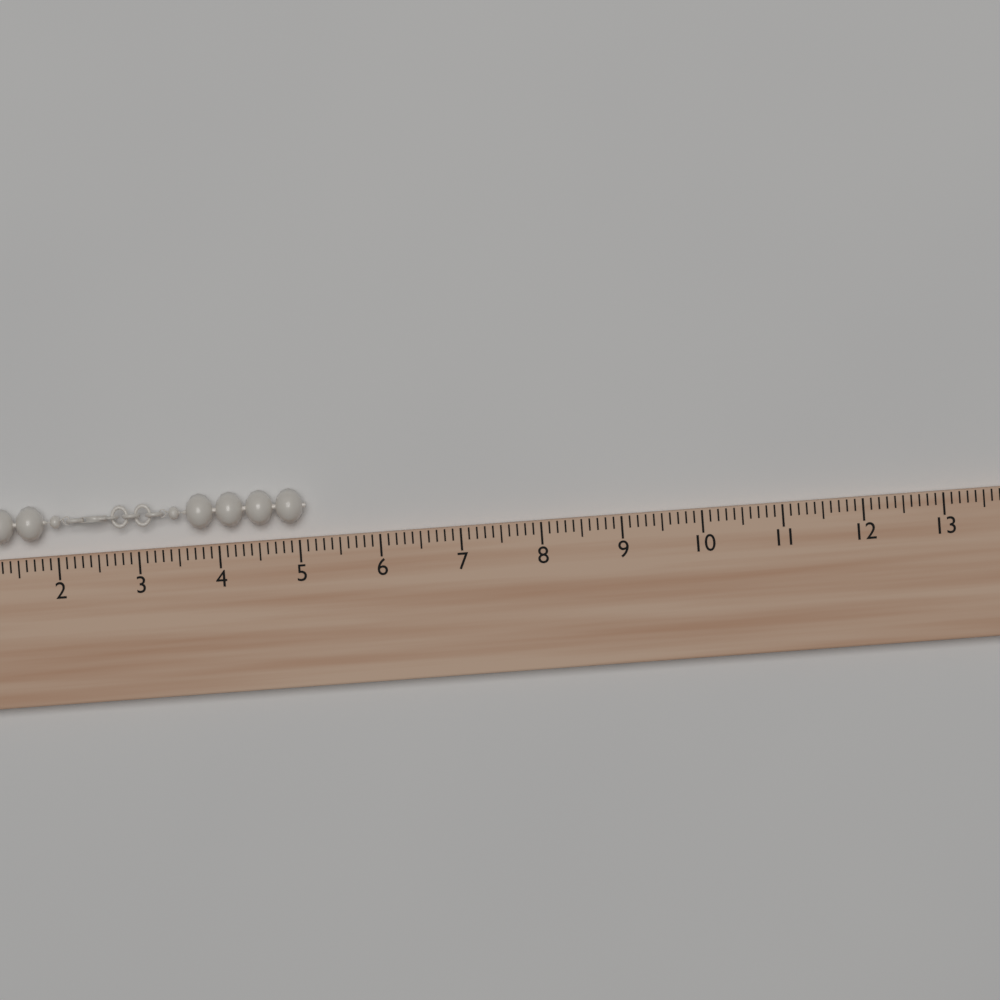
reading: 5.1 (no unit)
